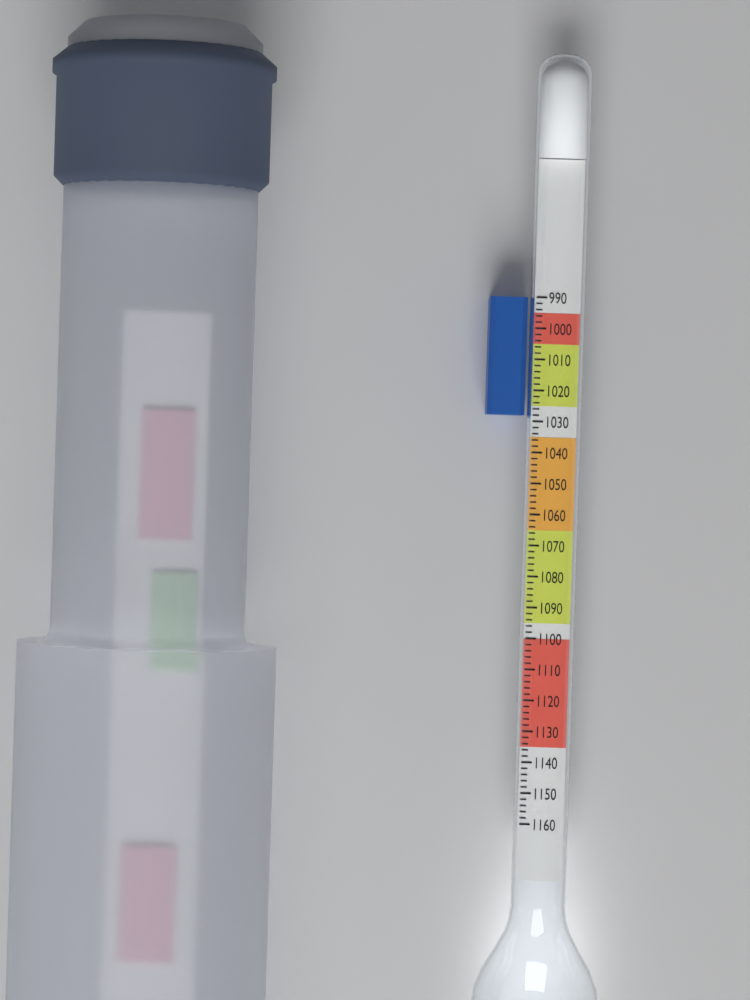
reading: 1028 (no unit)
